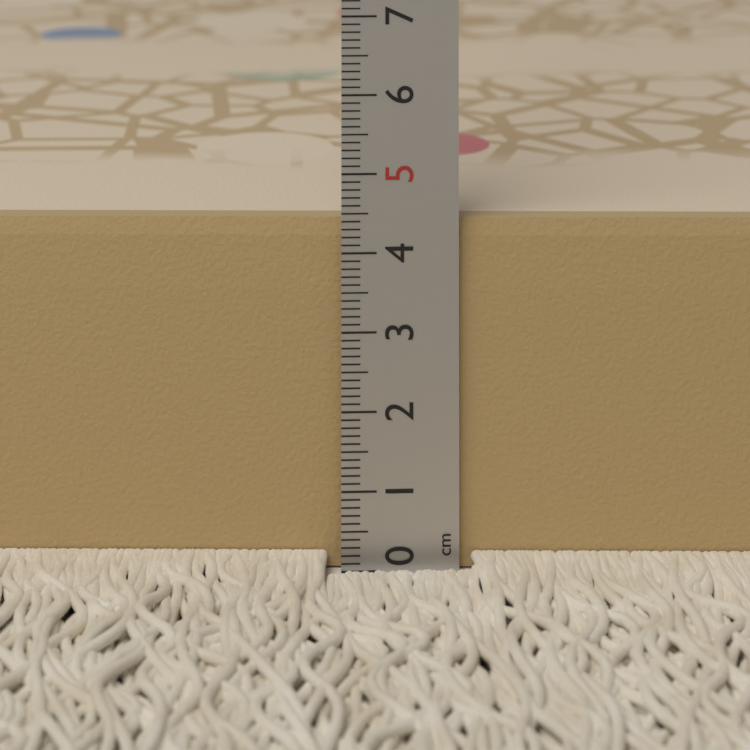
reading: 4.4 cm
